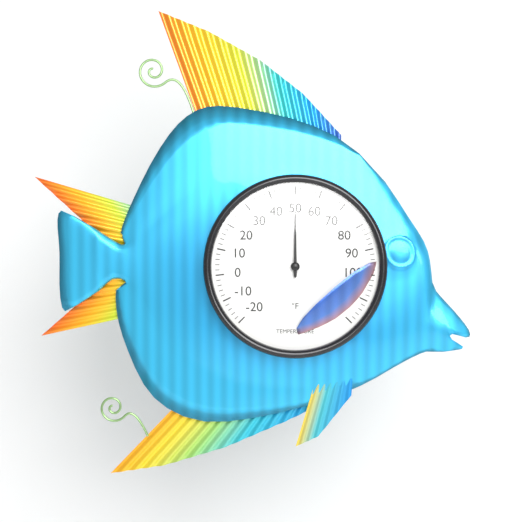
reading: 50 °F
